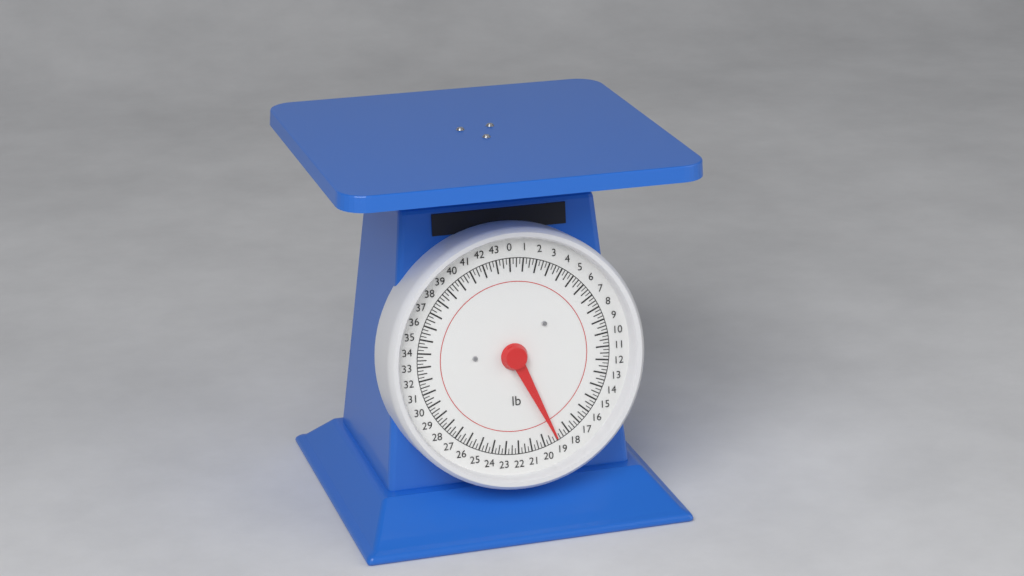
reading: 19.00 lb
